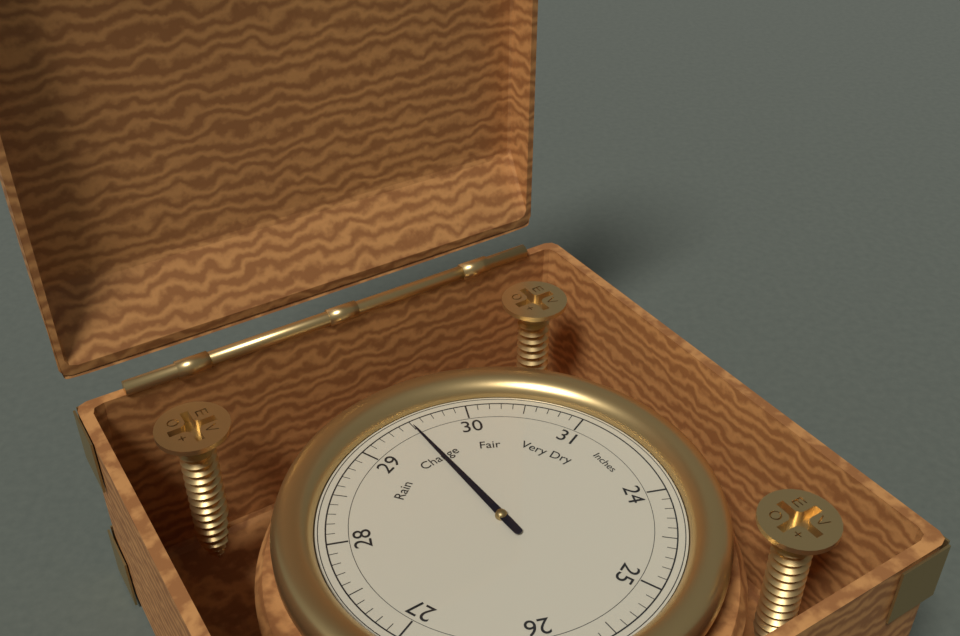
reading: 29.5 Inches
